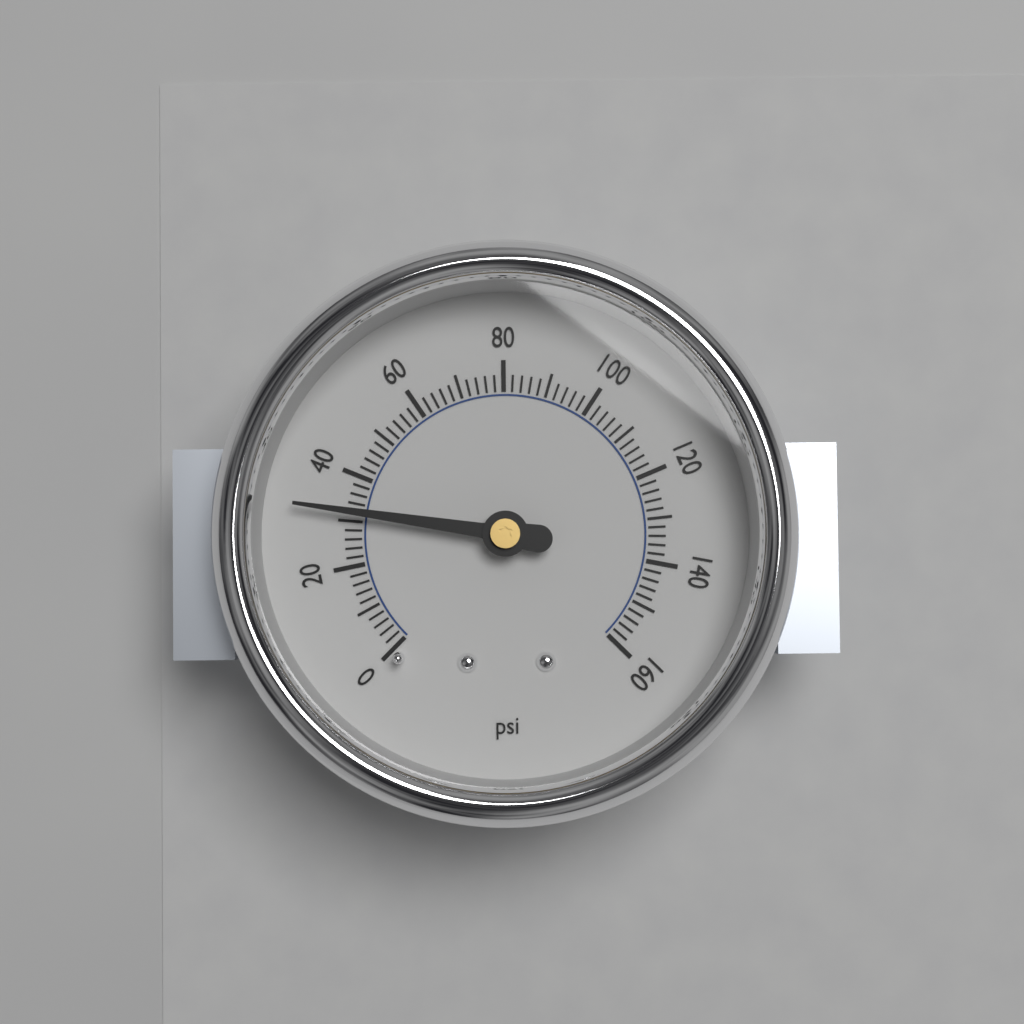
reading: 32 psi
